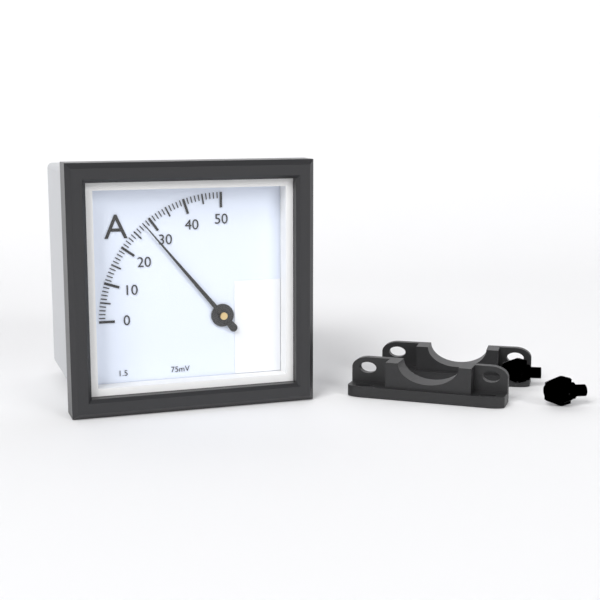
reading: 28 A
